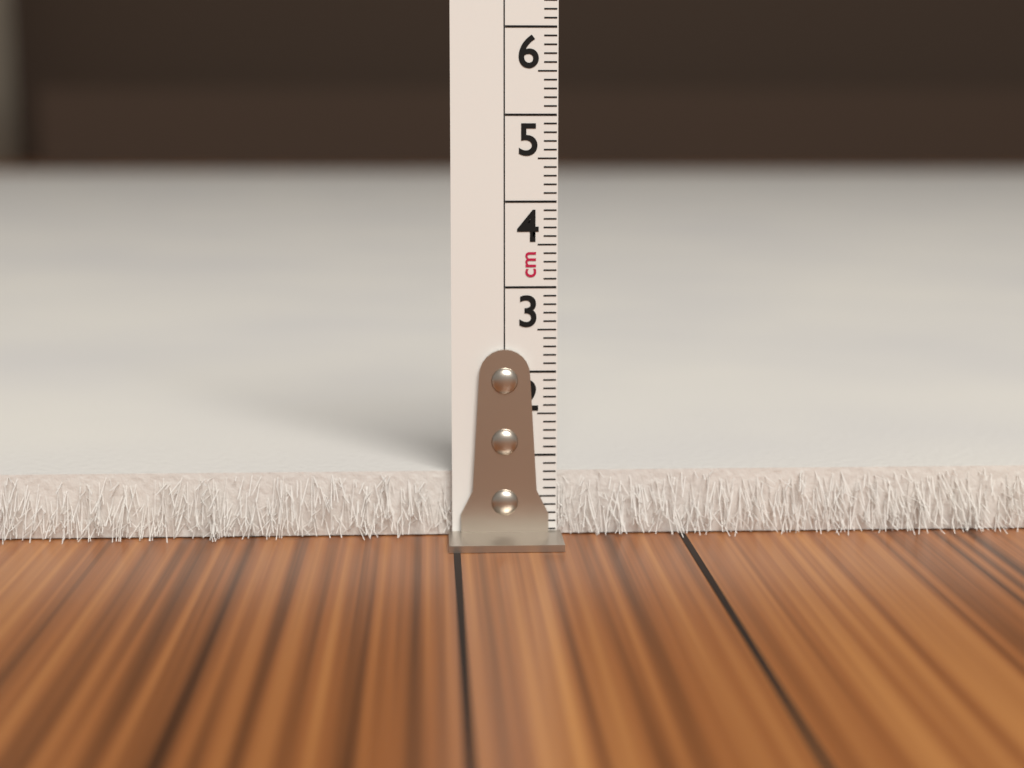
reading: 0.8 cm
